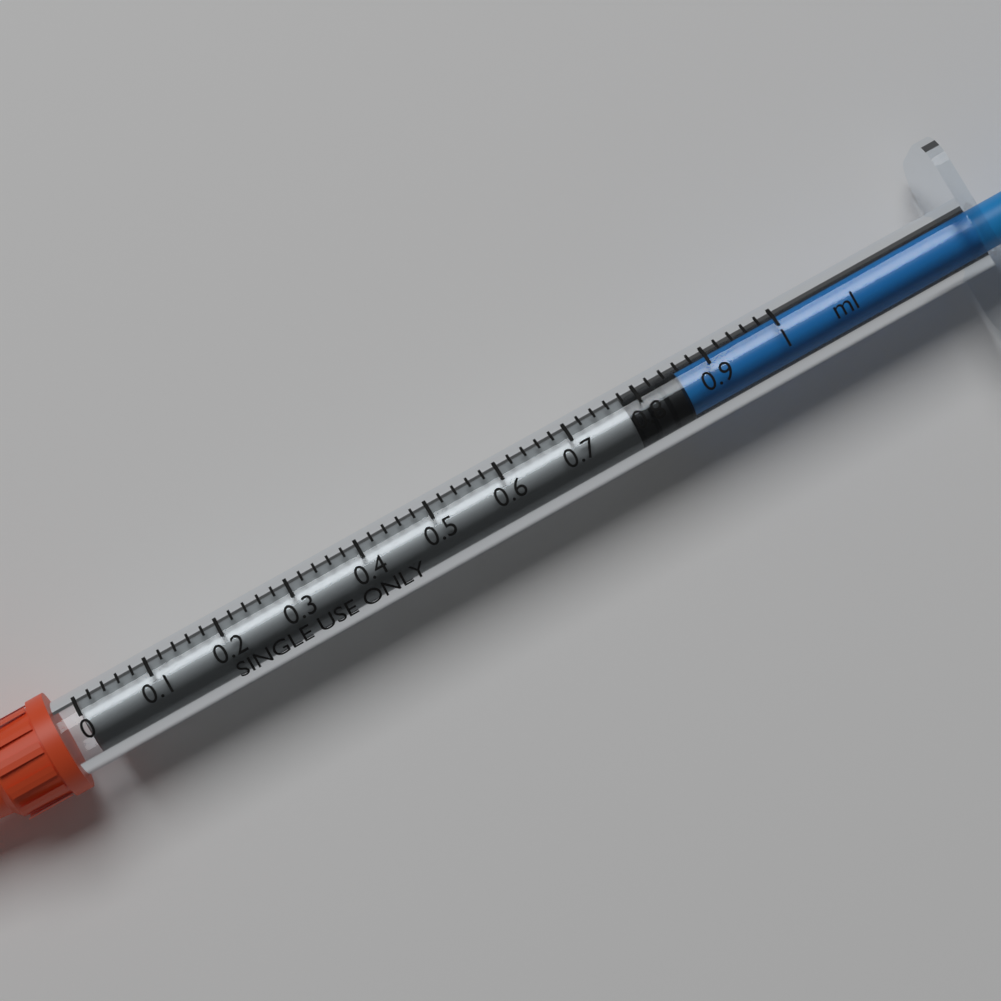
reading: 0.78 ml
